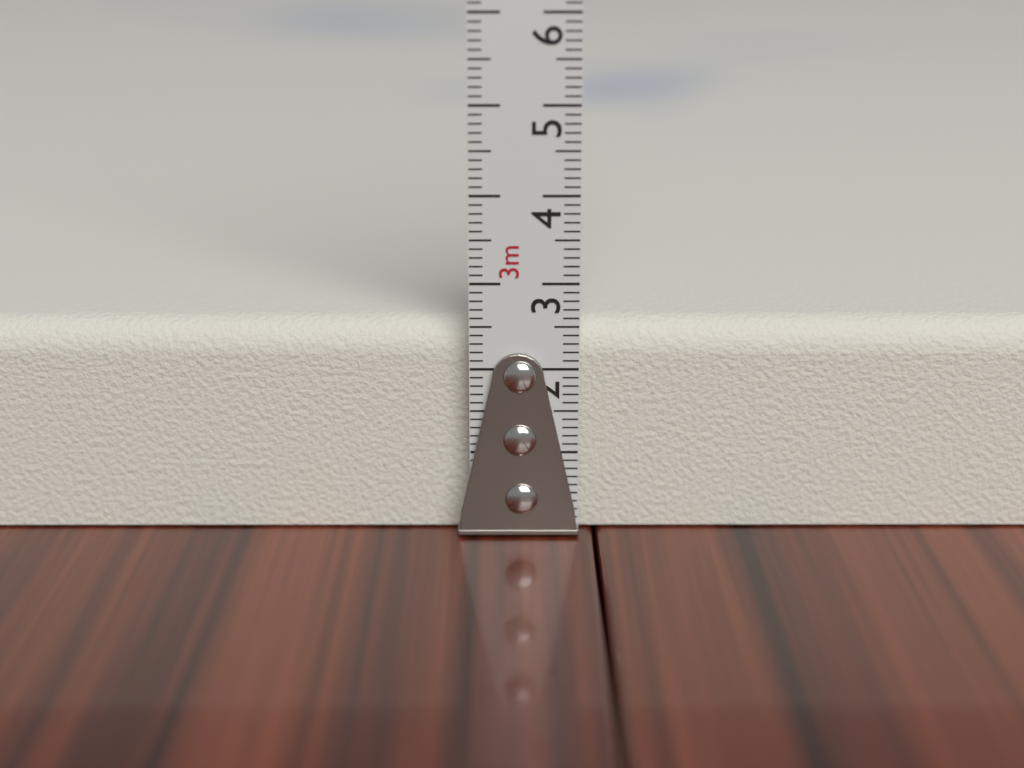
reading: 2.5 cm
